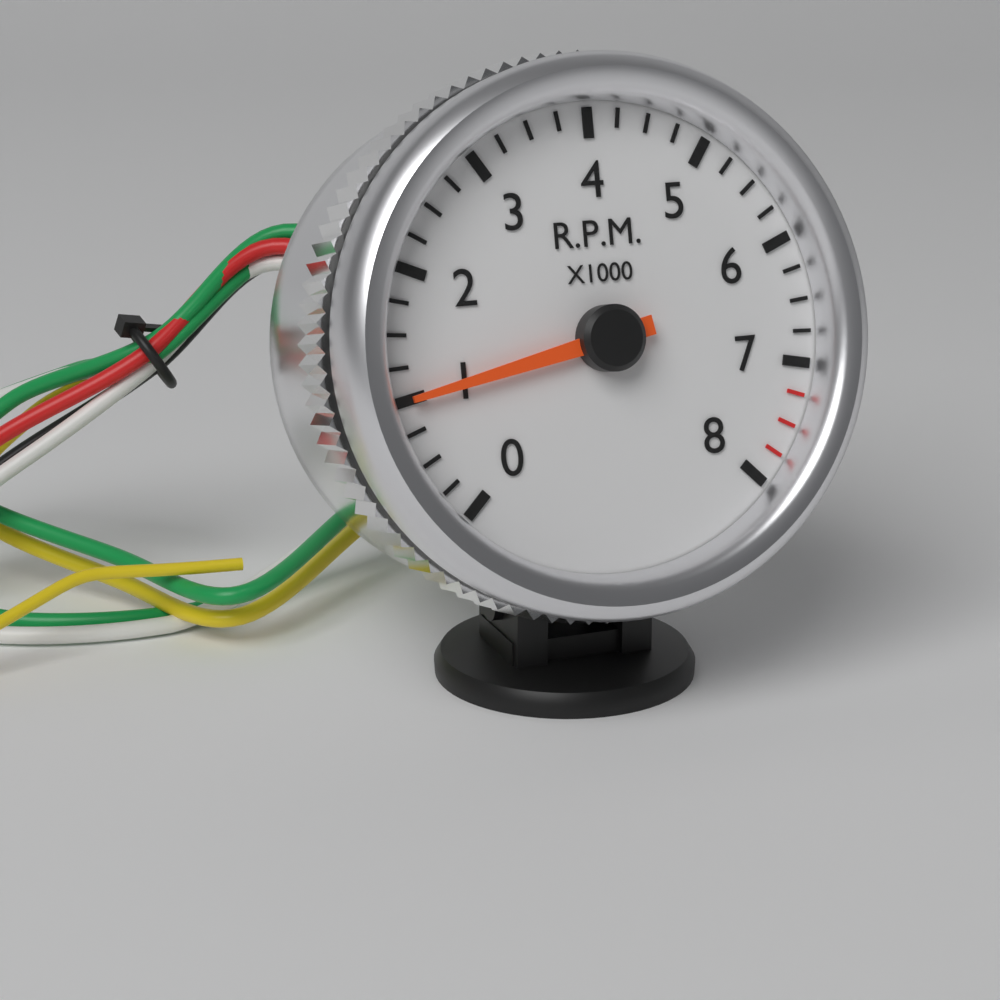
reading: 1000 RPM
